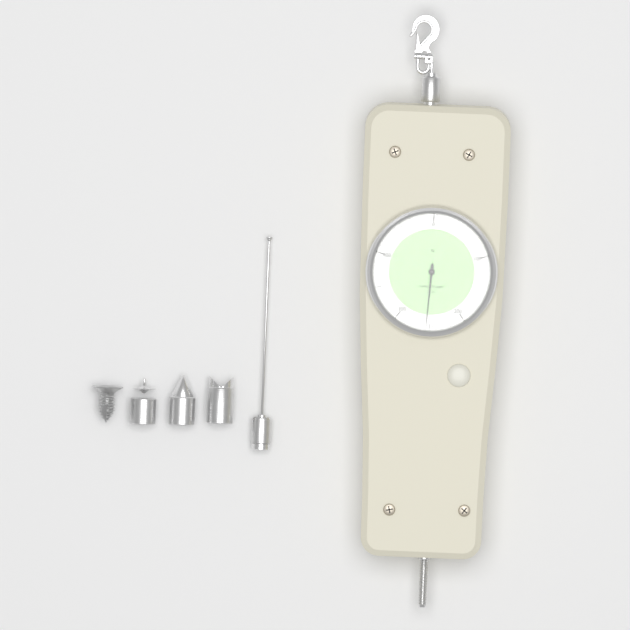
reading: 255 N
